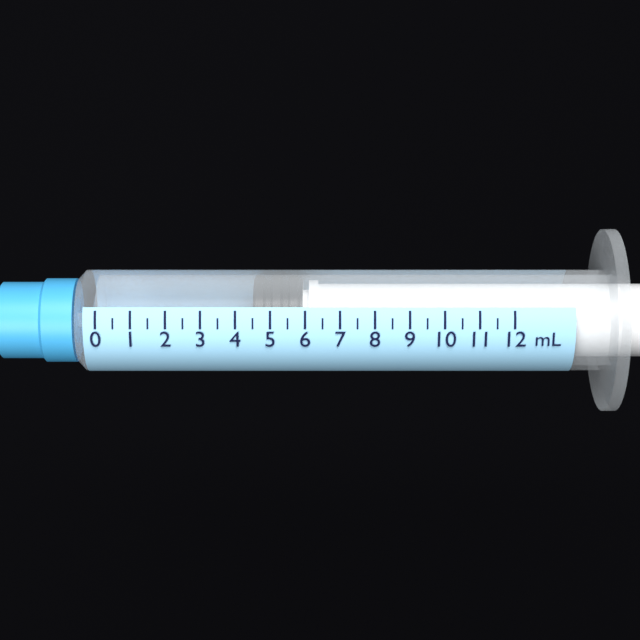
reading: 4.5 mL
